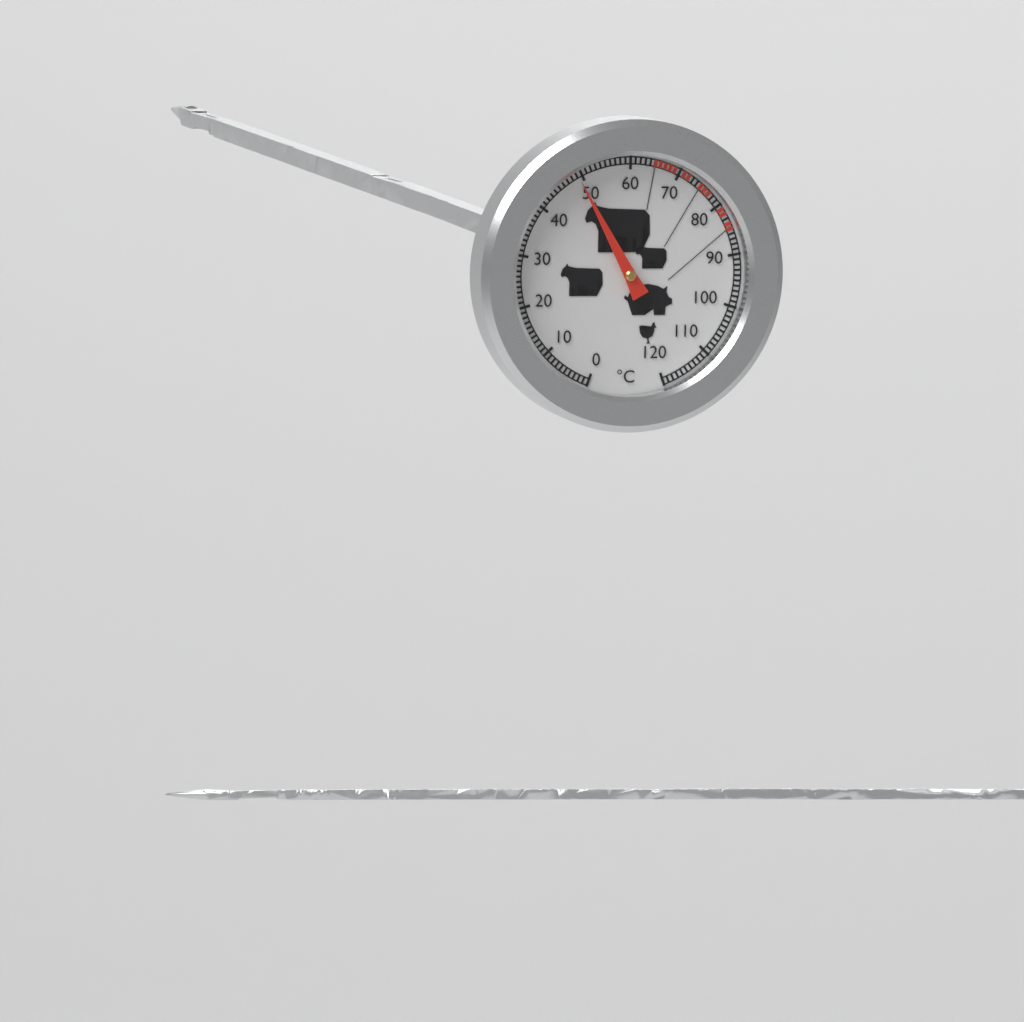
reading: 49 °C
